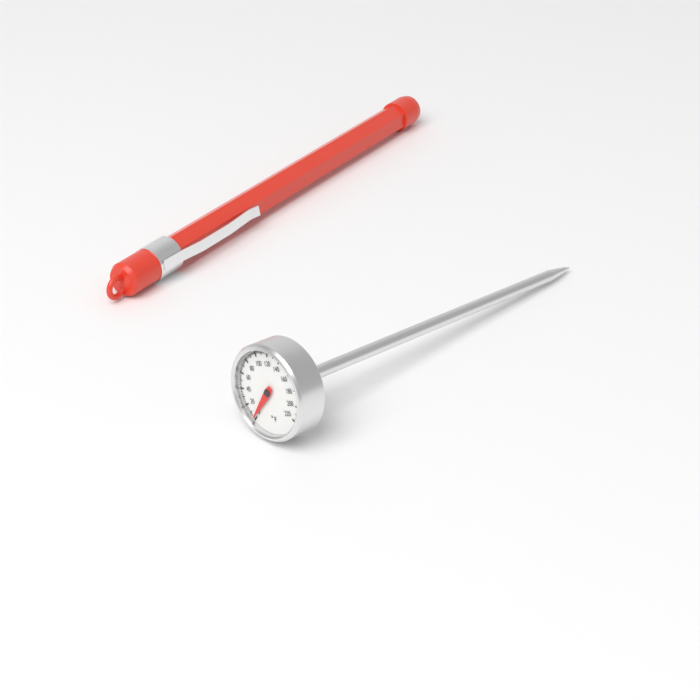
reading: 2 °F
